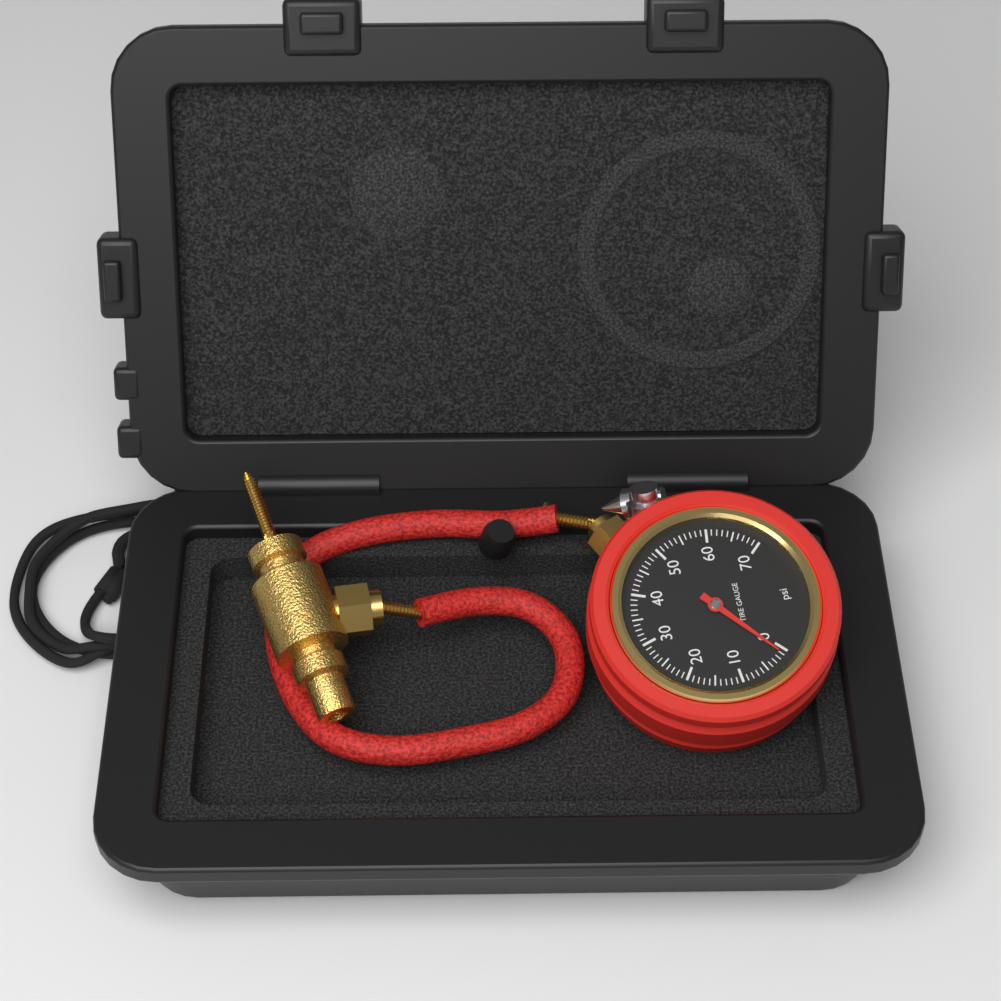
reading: 1 psi
